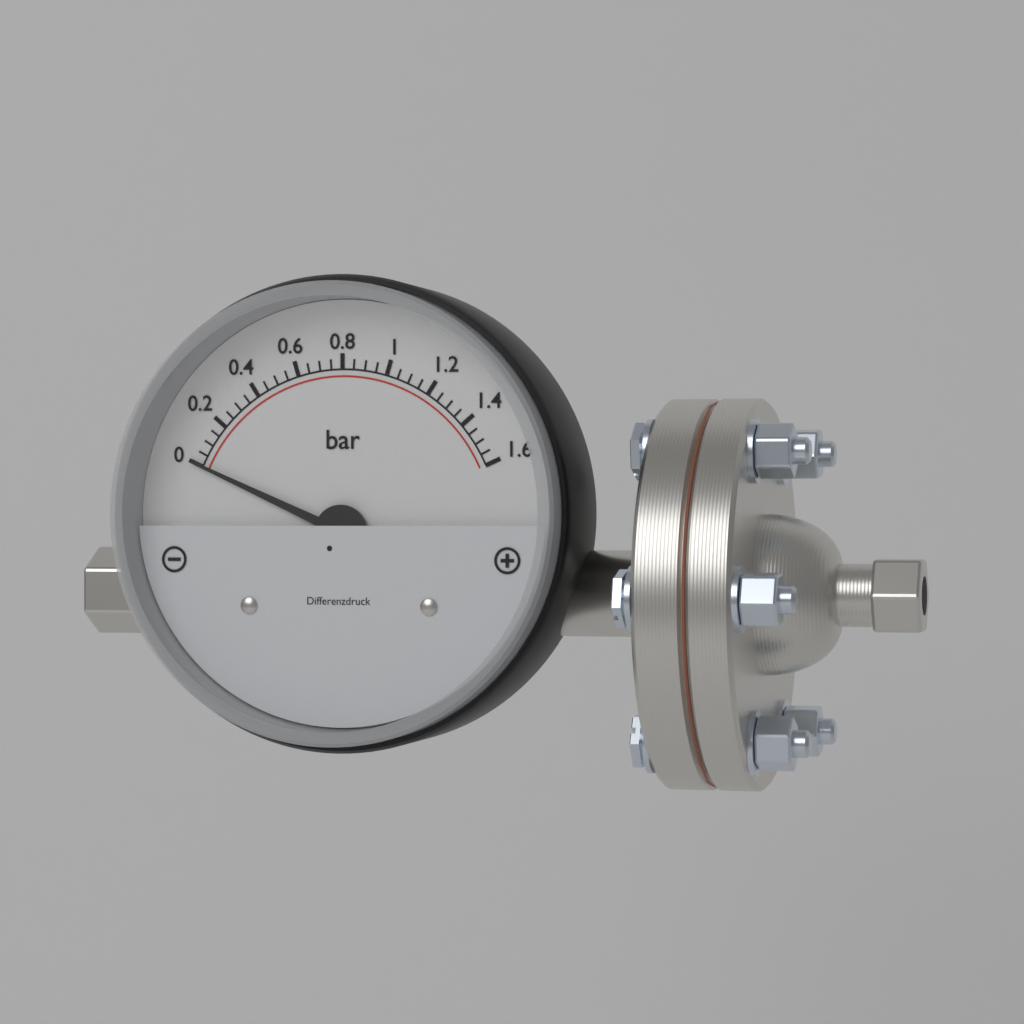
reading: 0.00 bar
